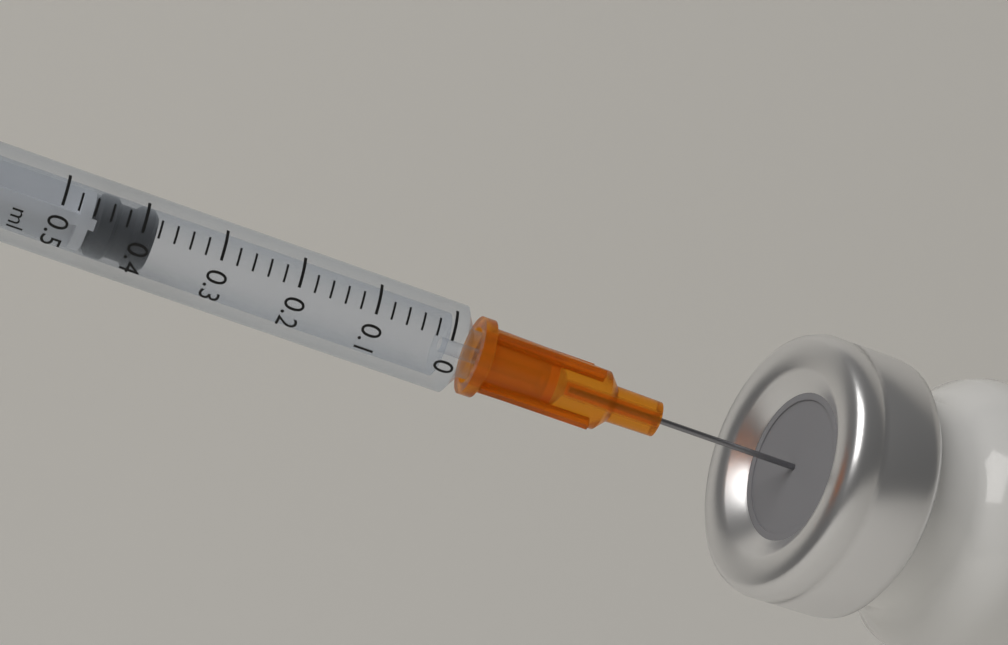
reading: 0.38 ml
